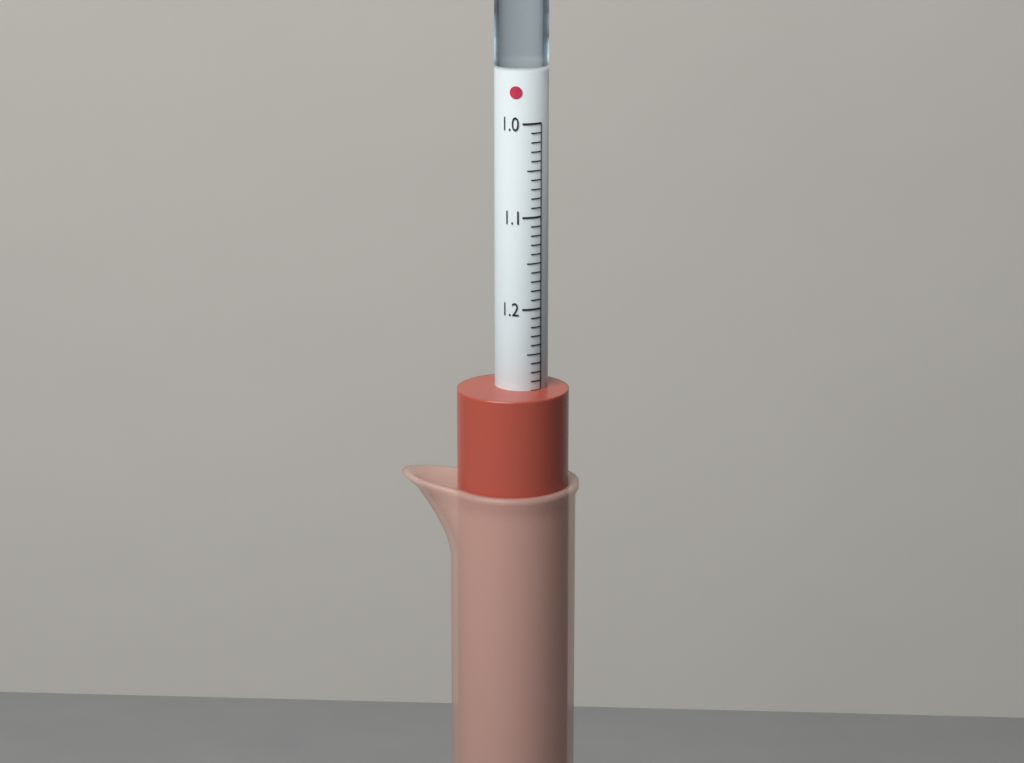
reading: 1.29 (no unit)
